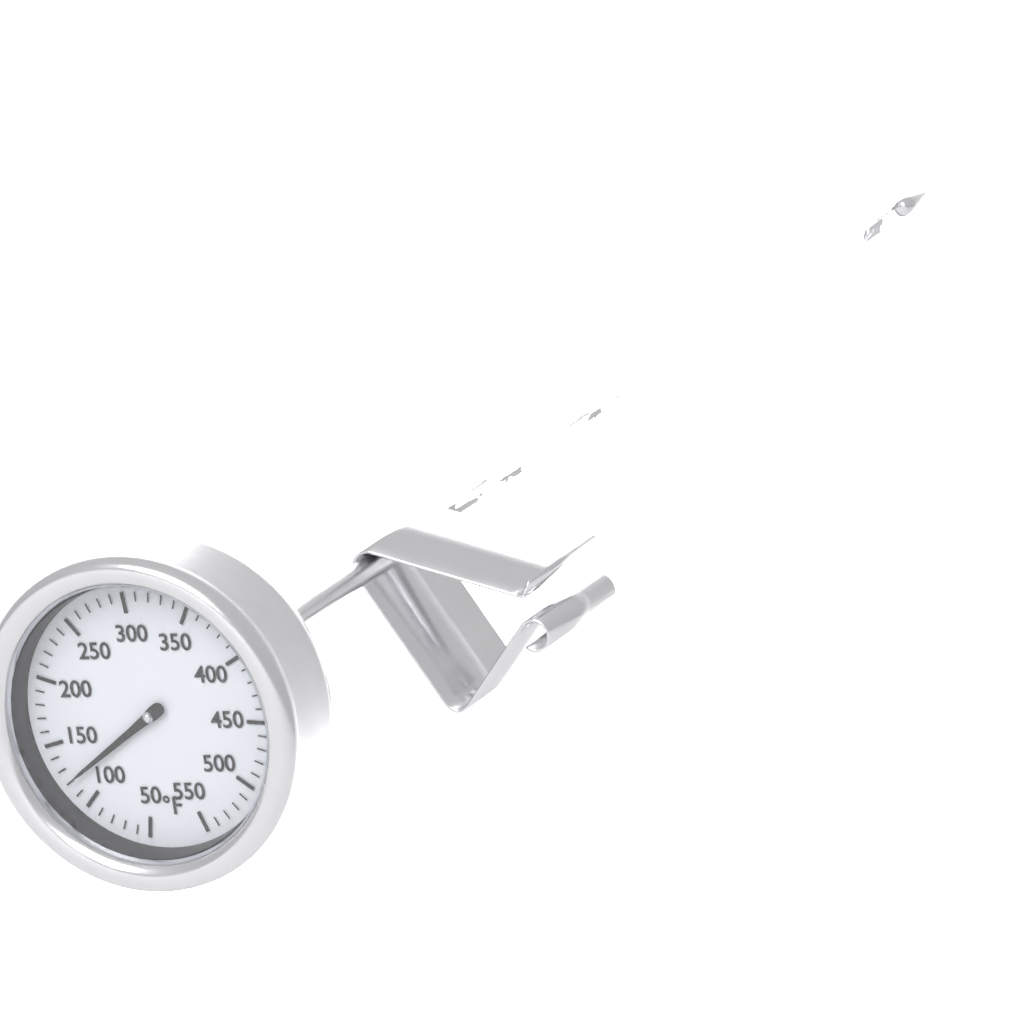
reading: 120 °F
